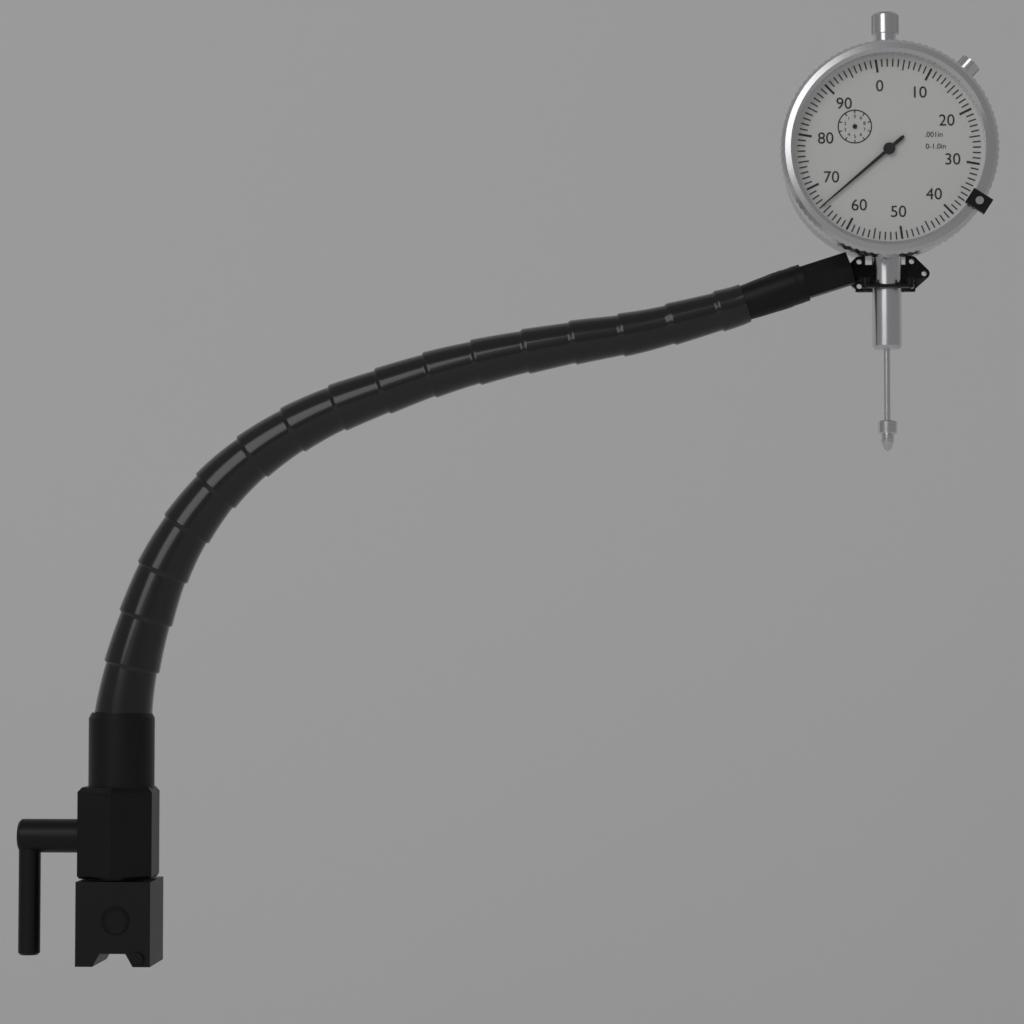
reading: 0.066 in
